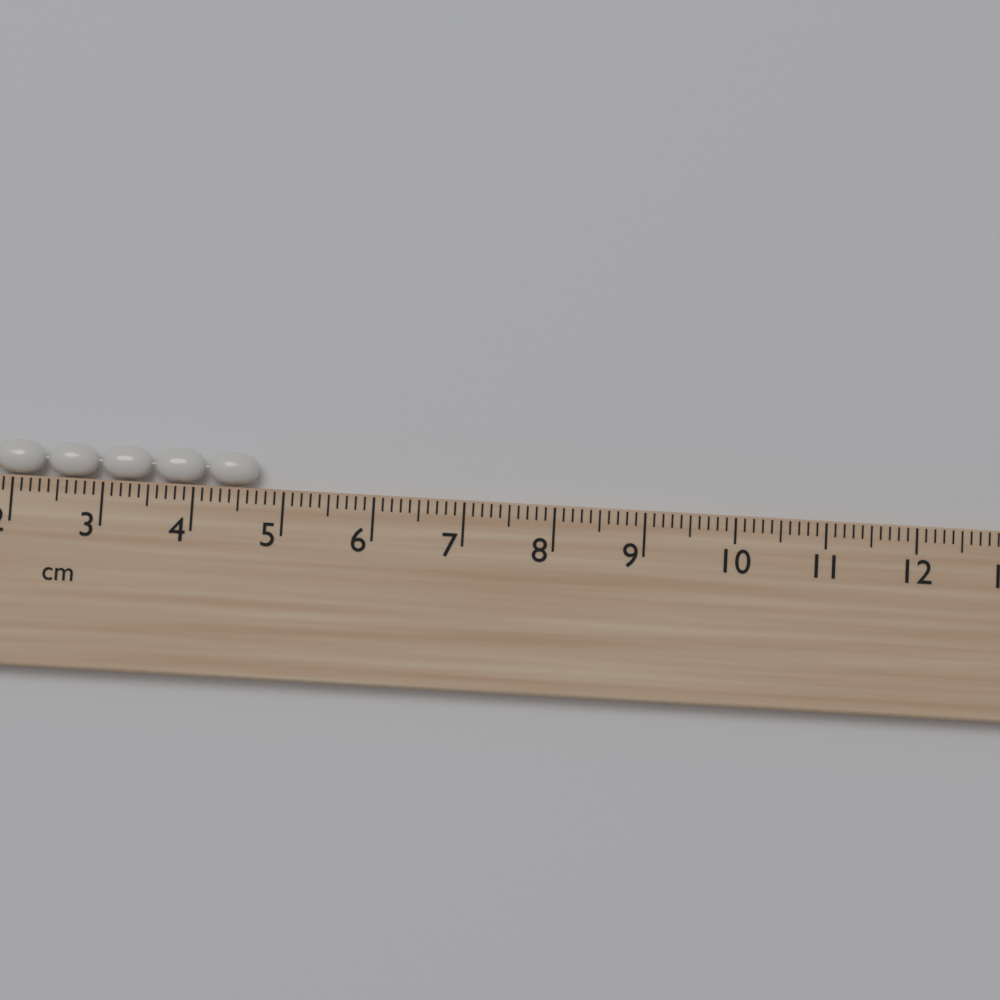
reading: 4.7 cm
